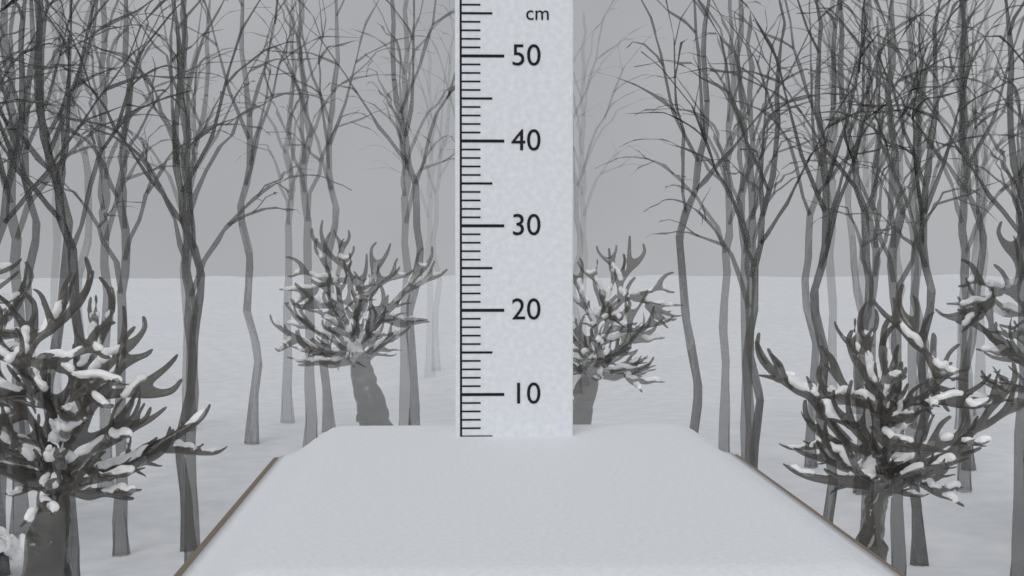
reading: 5 cm
